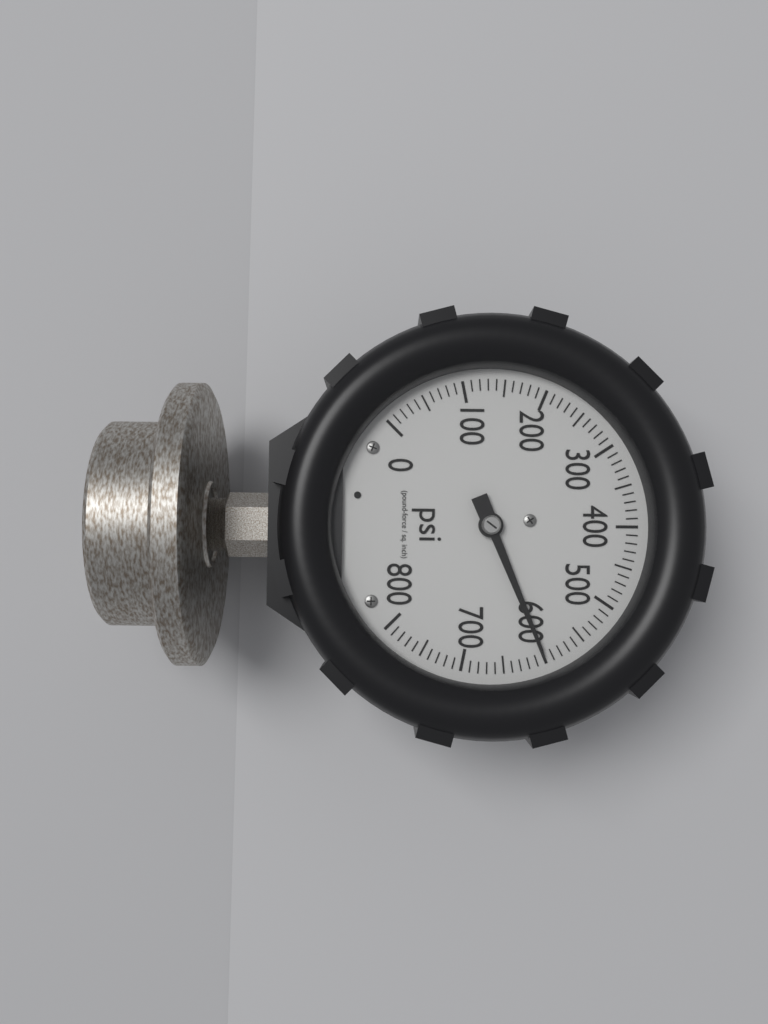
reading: 600 psi
